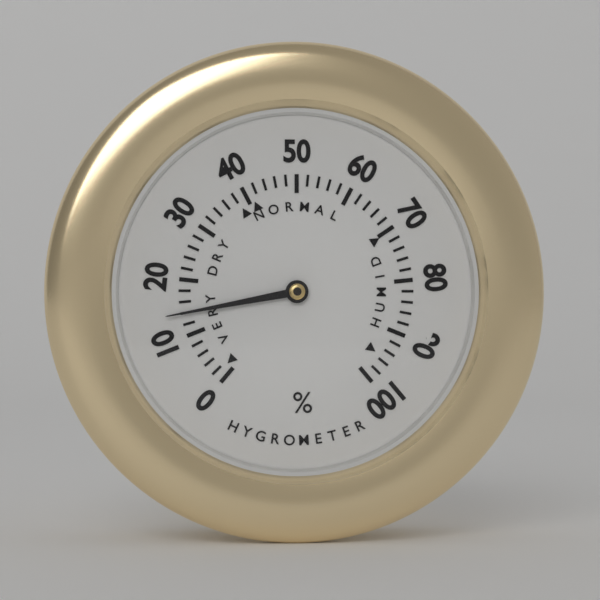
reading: 14 %
